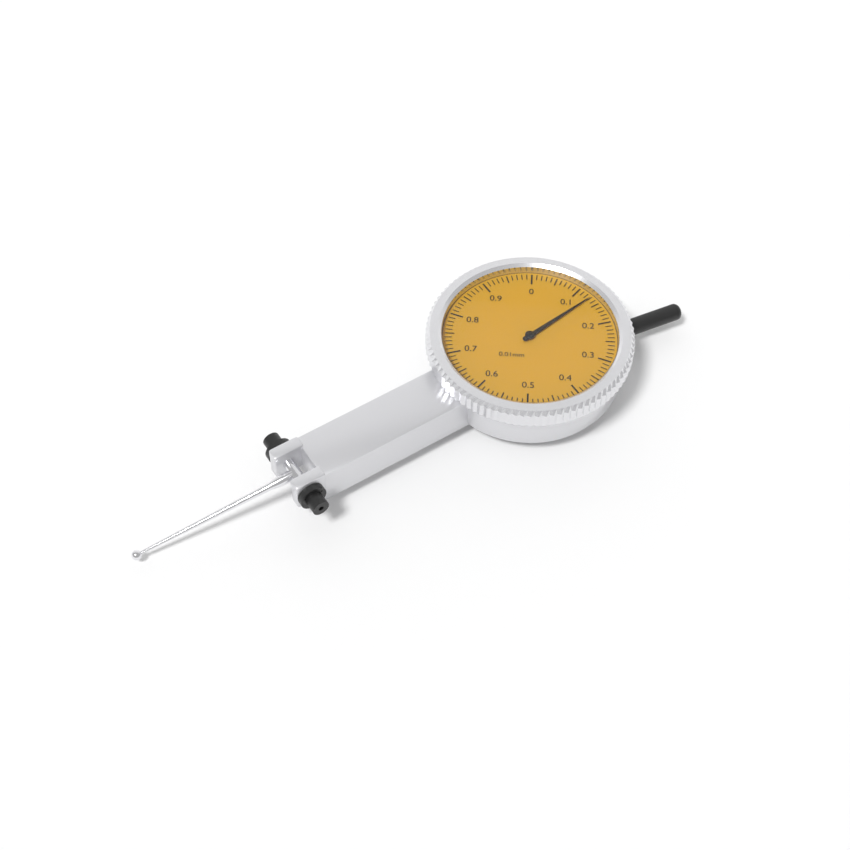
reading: 0.13 mm
